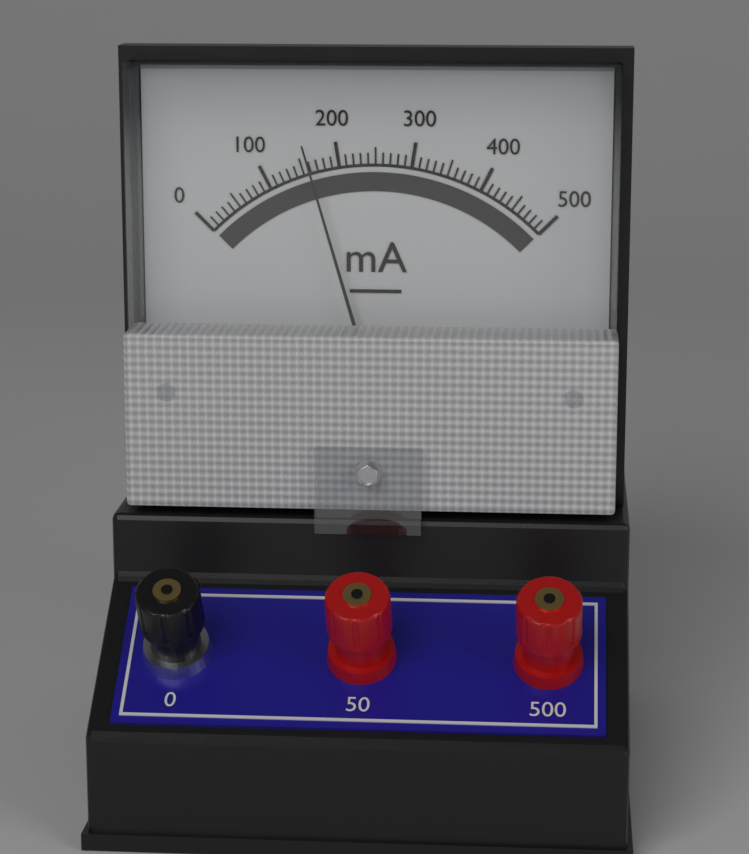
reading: 160 mA
